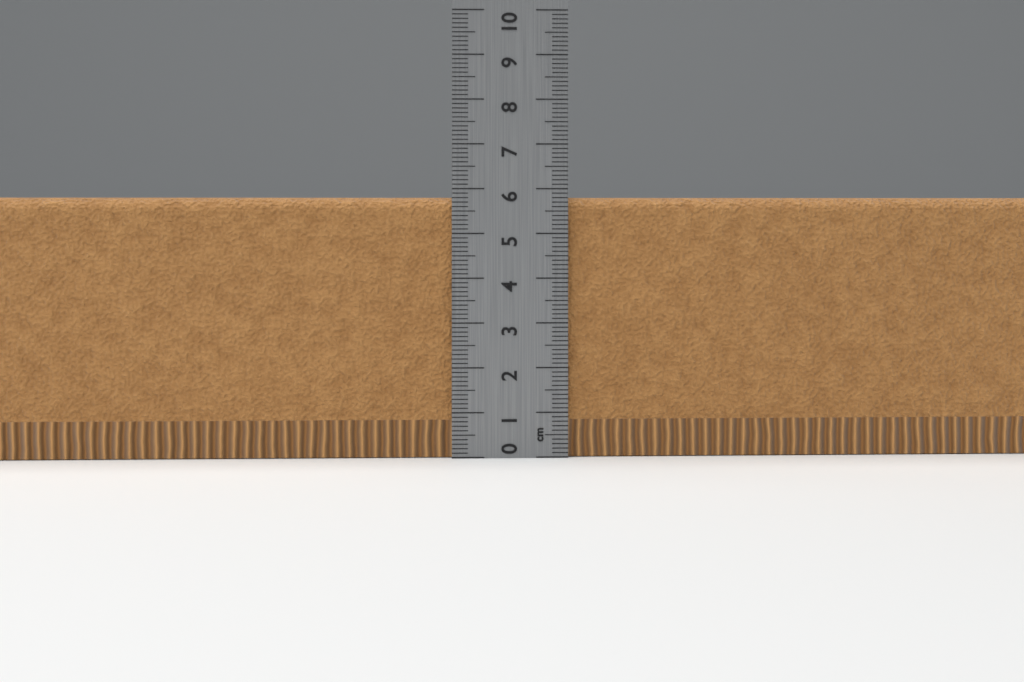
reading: 5.8 cm
